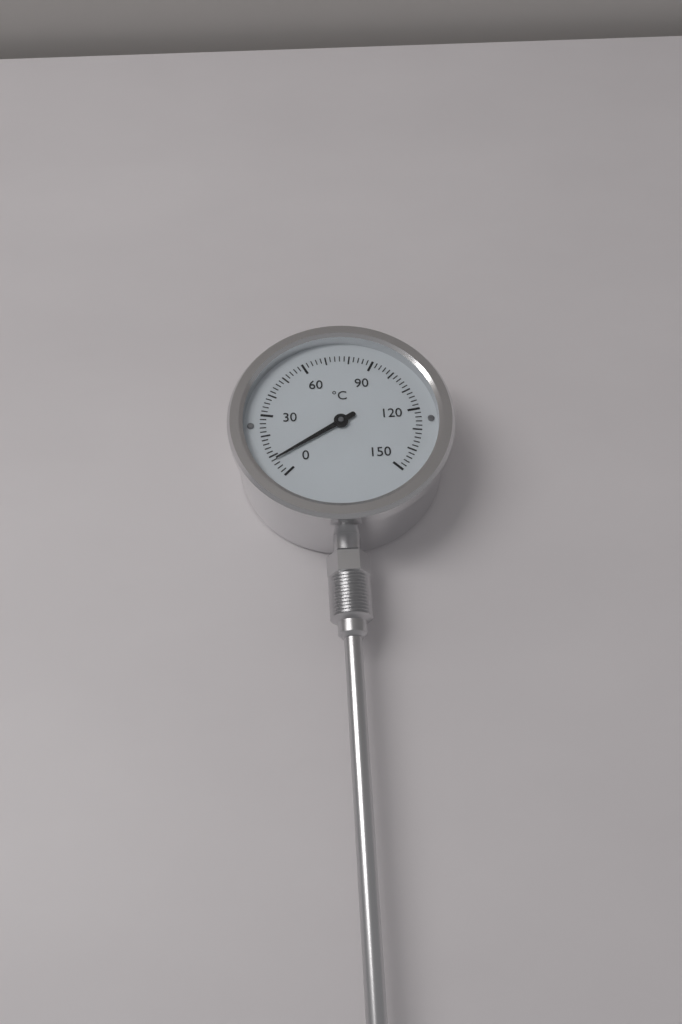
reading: 8 °C
